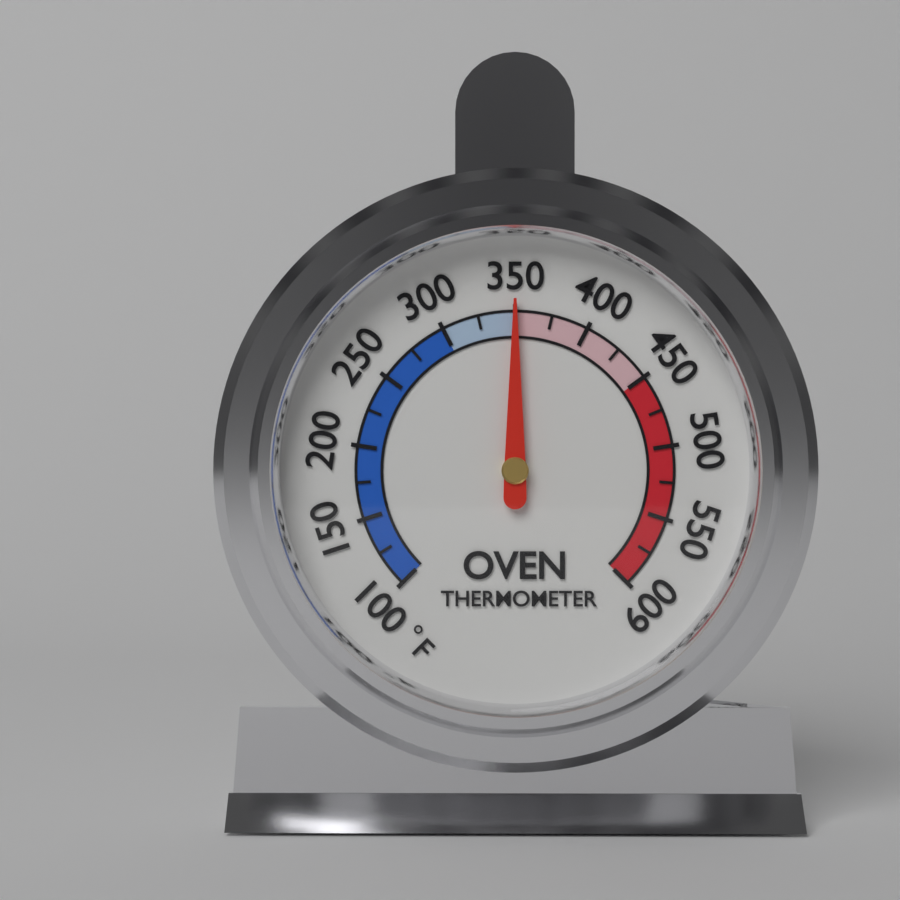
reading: 350 °F
